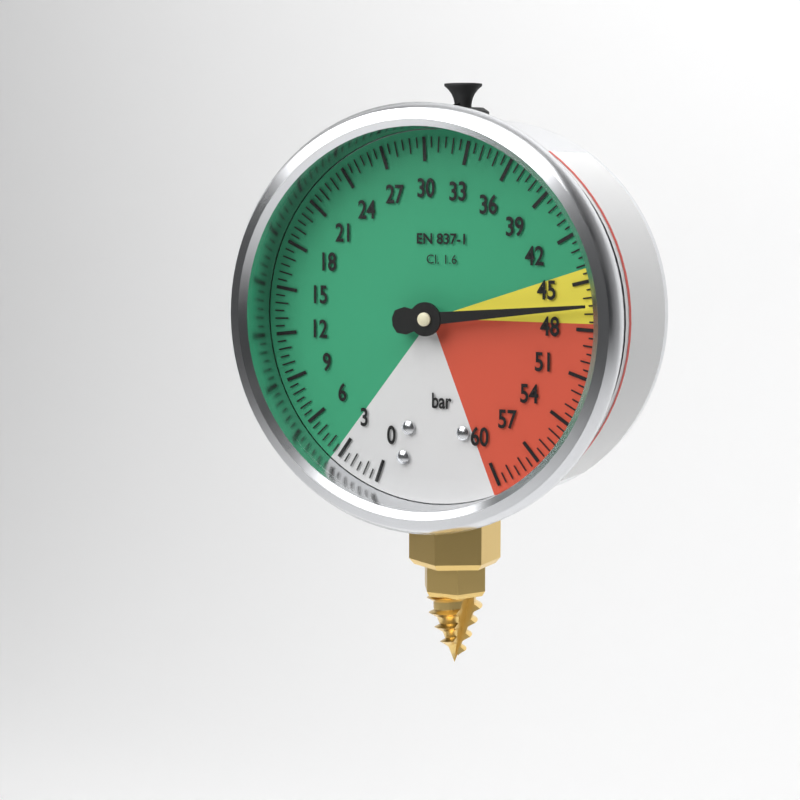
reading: 46.5 bar
